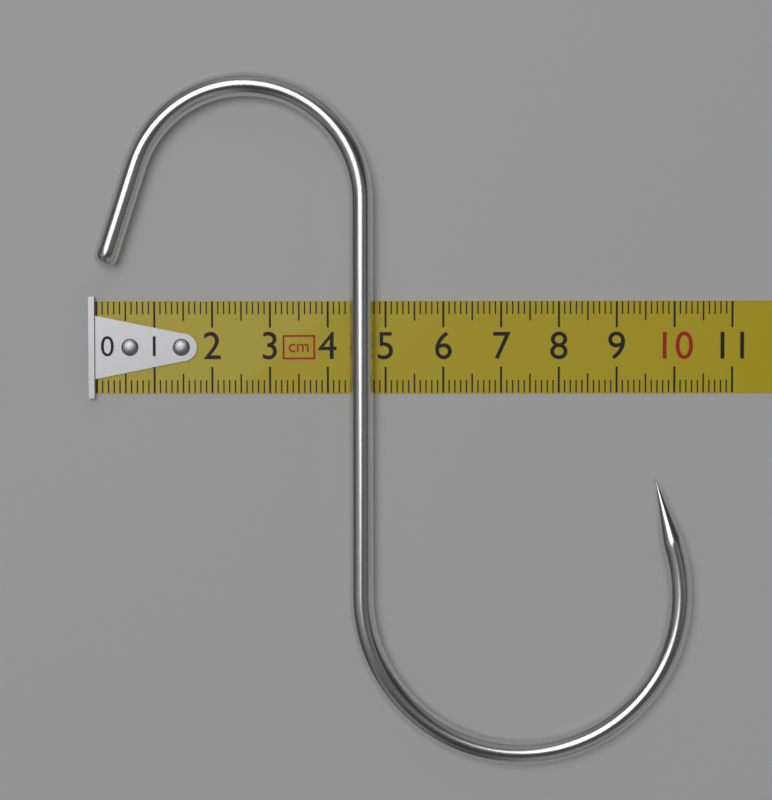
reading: 10.3 cm
